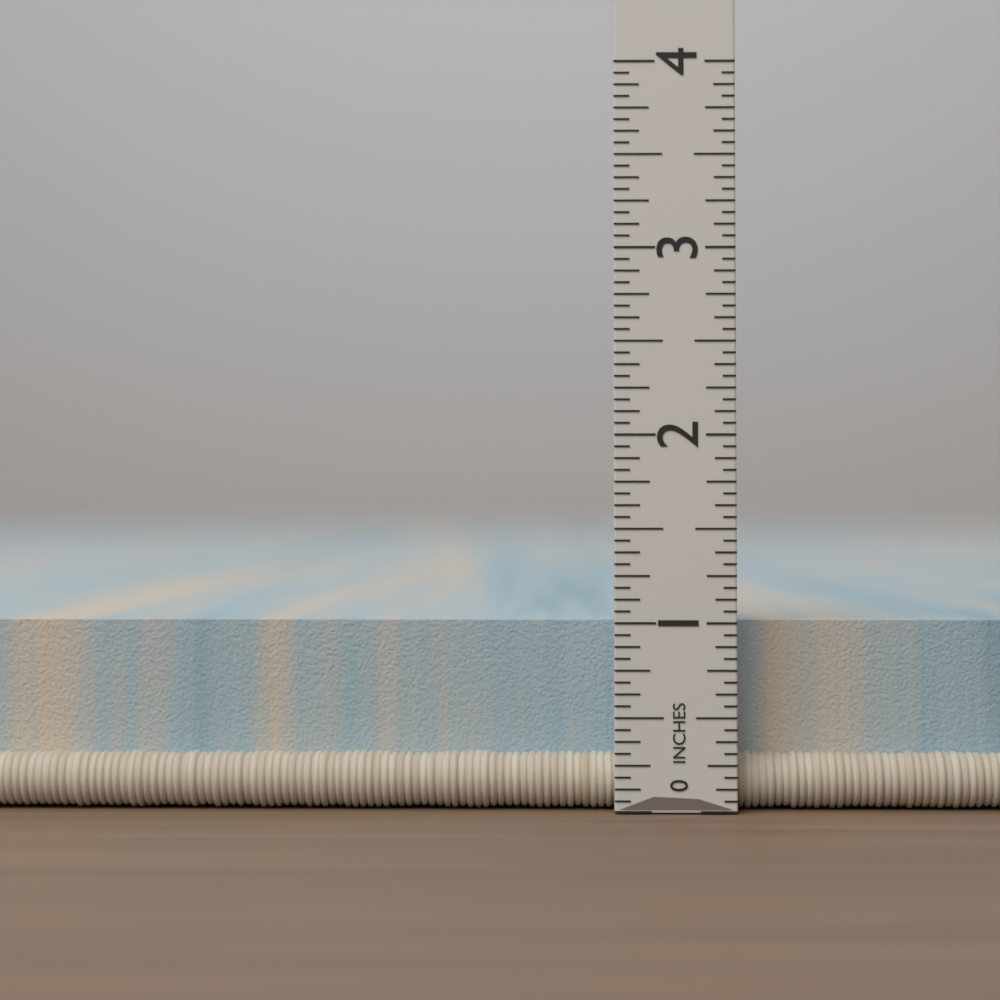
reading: 1.0000 in
